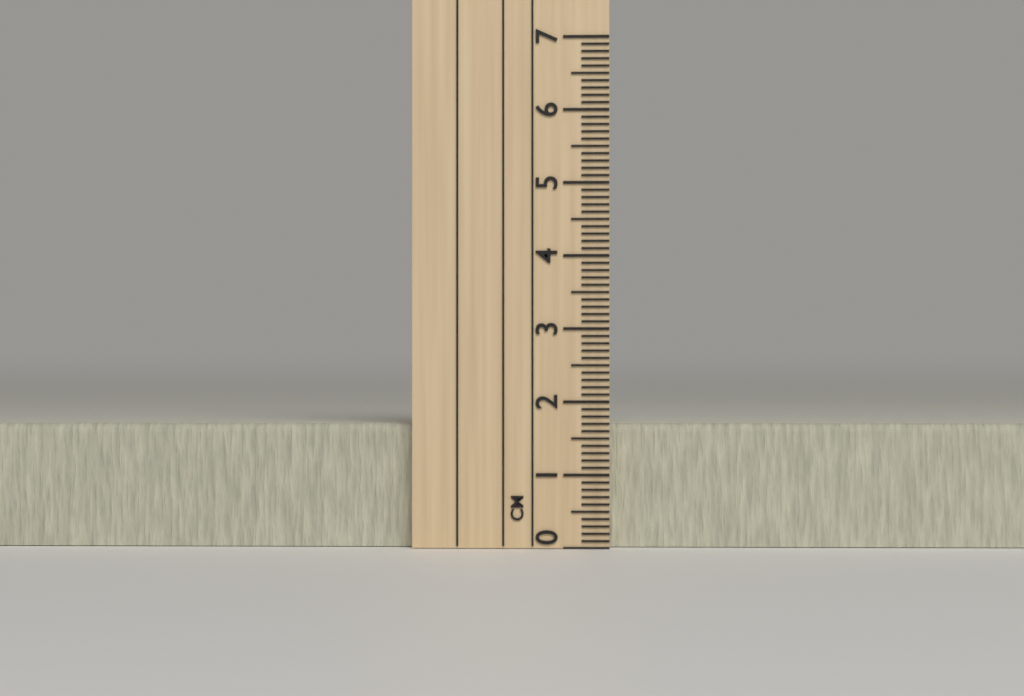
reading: 1.7 cm
